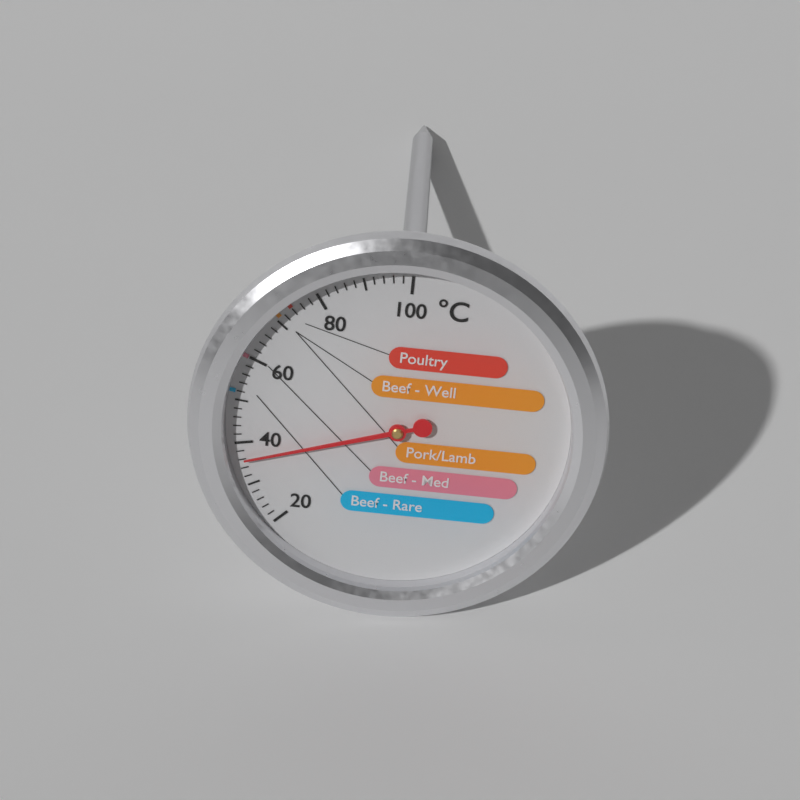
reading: 36 °C
